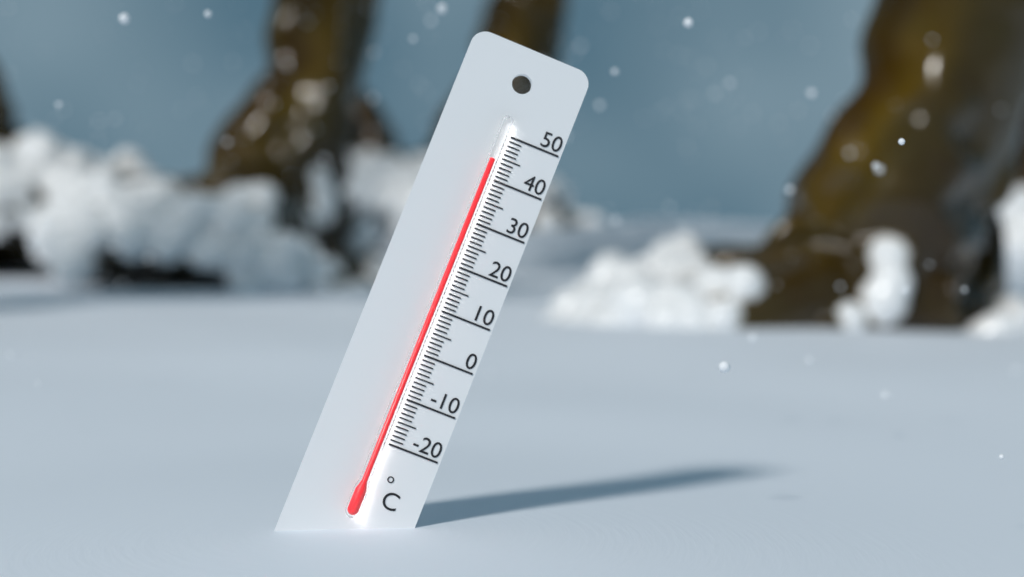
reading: 44 °C
